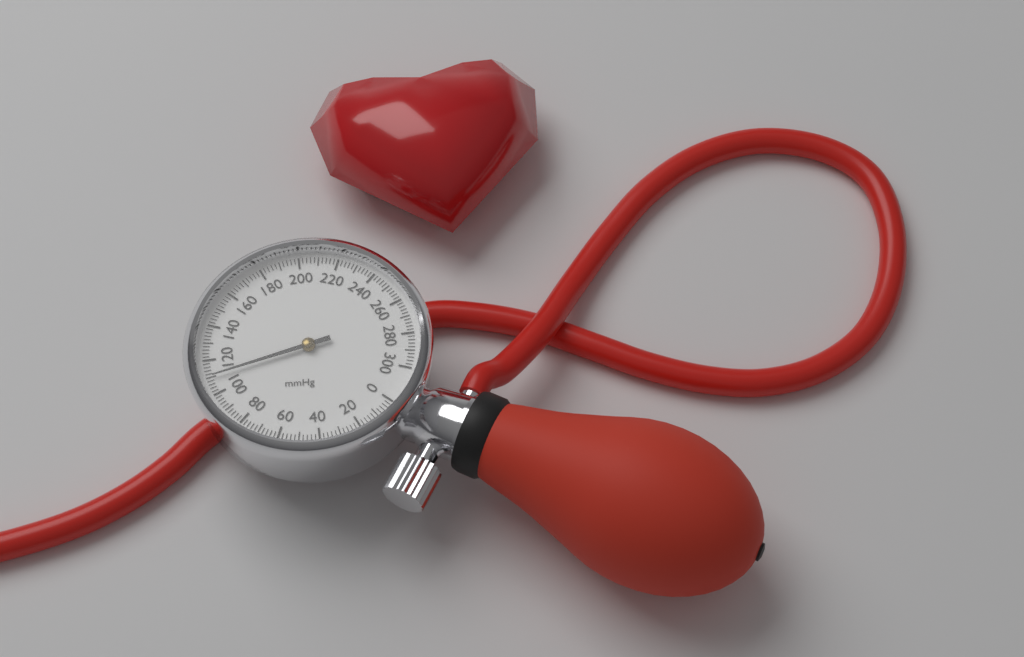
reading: 110 mmHg
